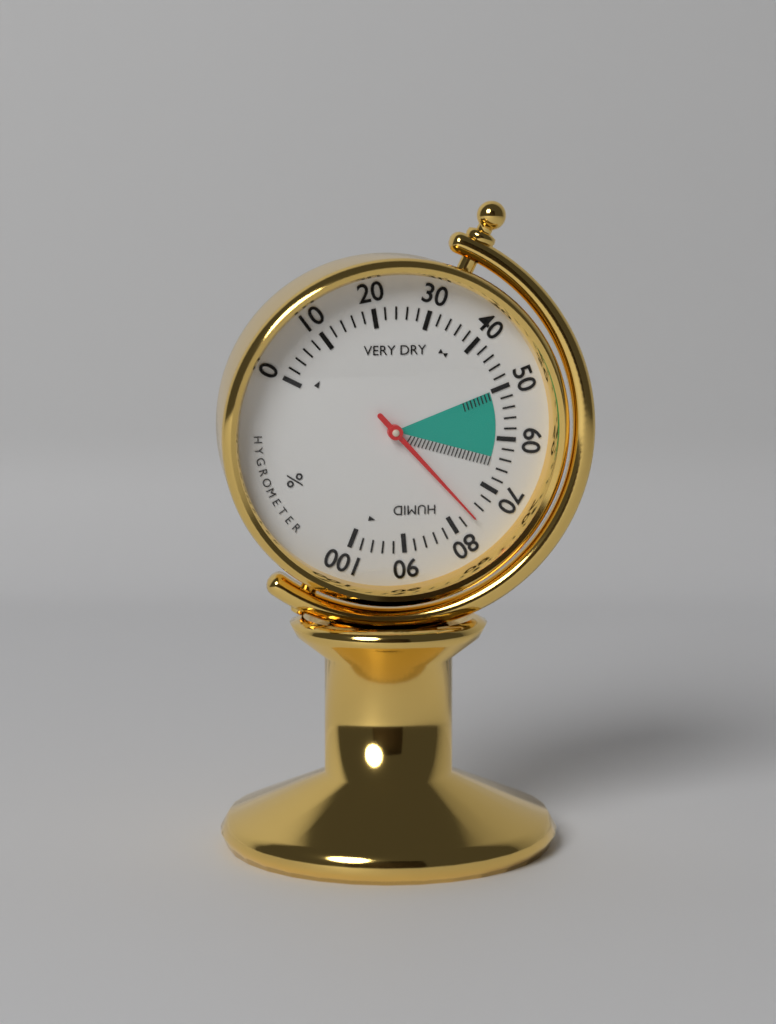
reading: 76 %
